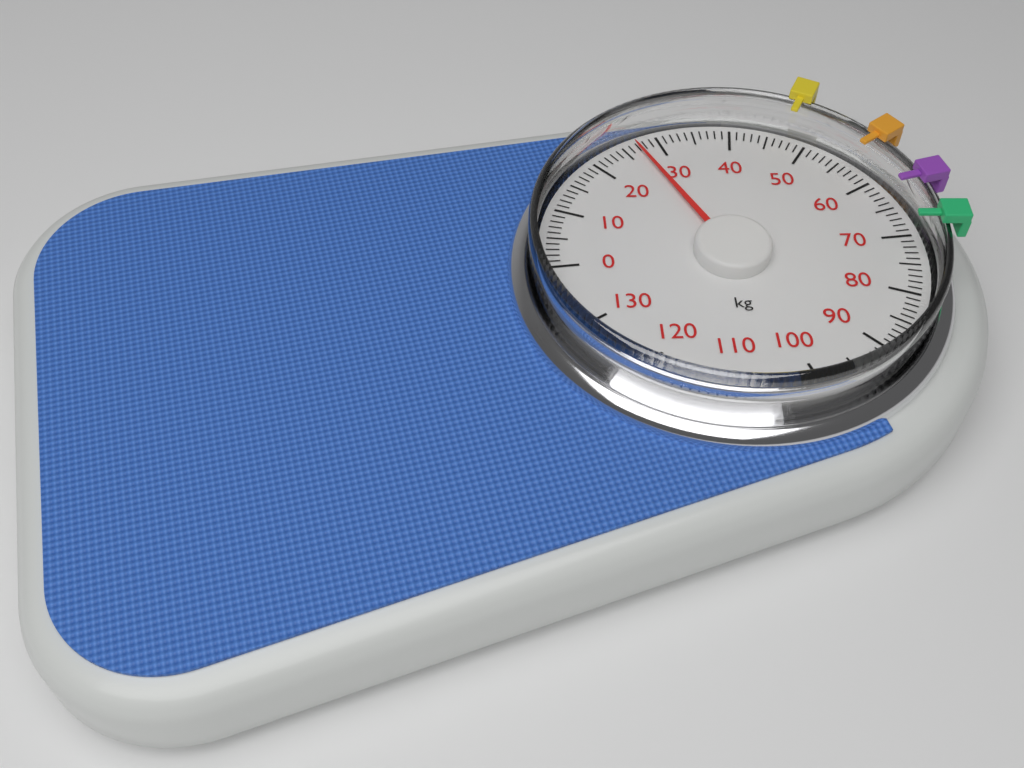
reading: 27 kg
